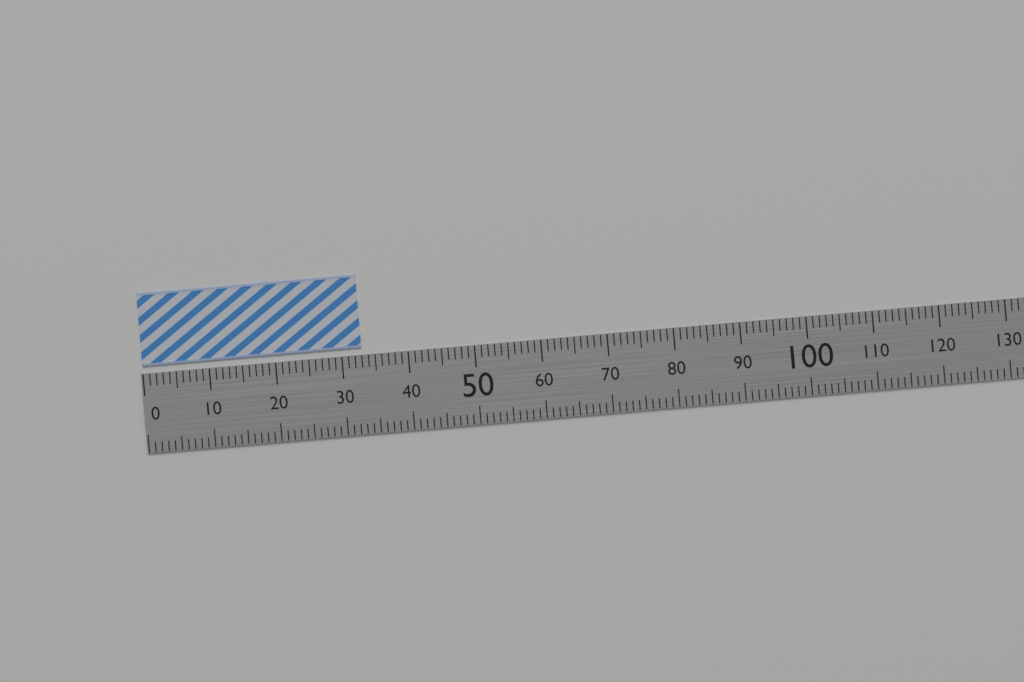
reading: 33 (no unit)
